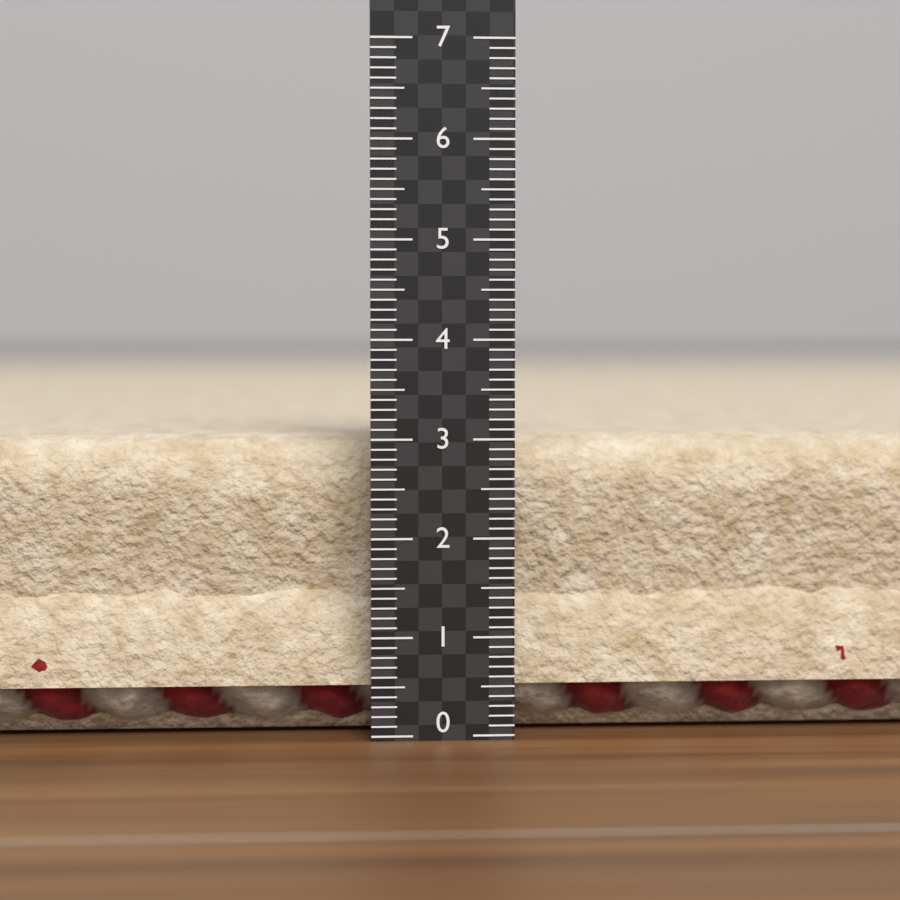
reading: 3.0 (no unit)
